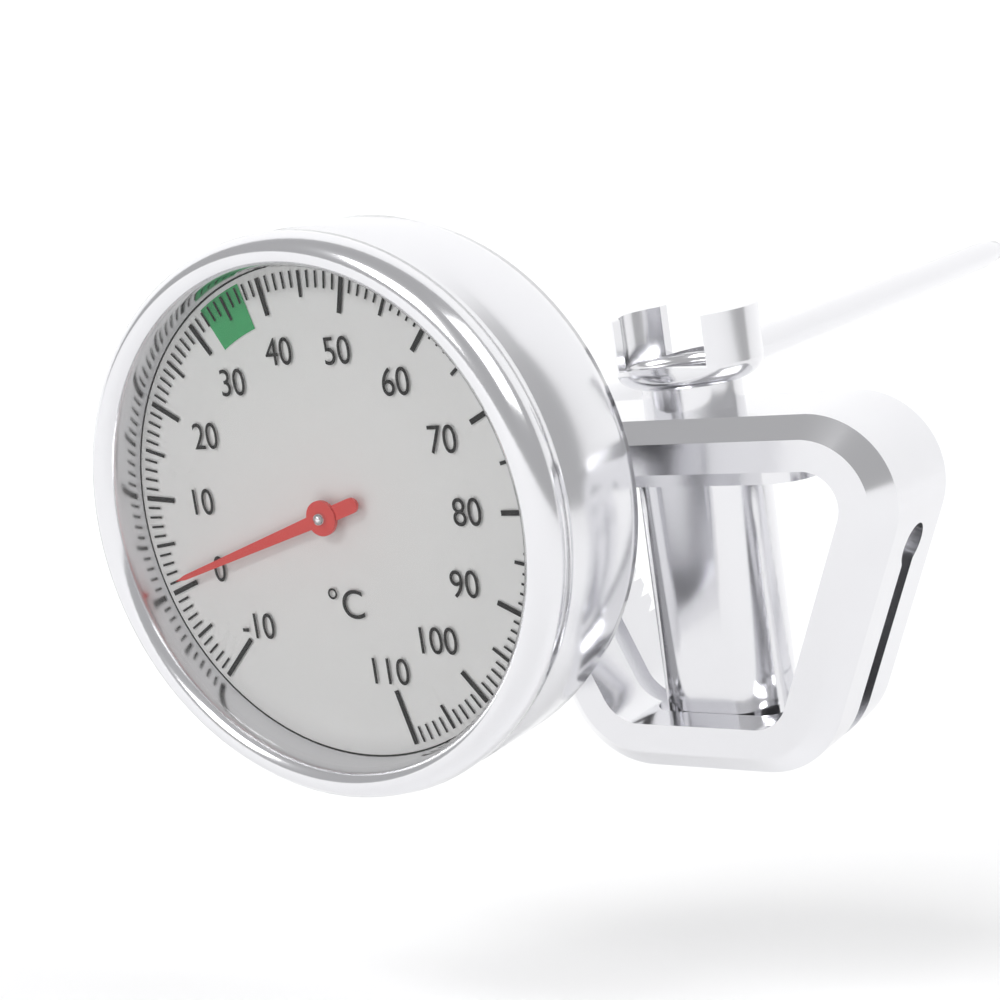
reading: 1 °C
